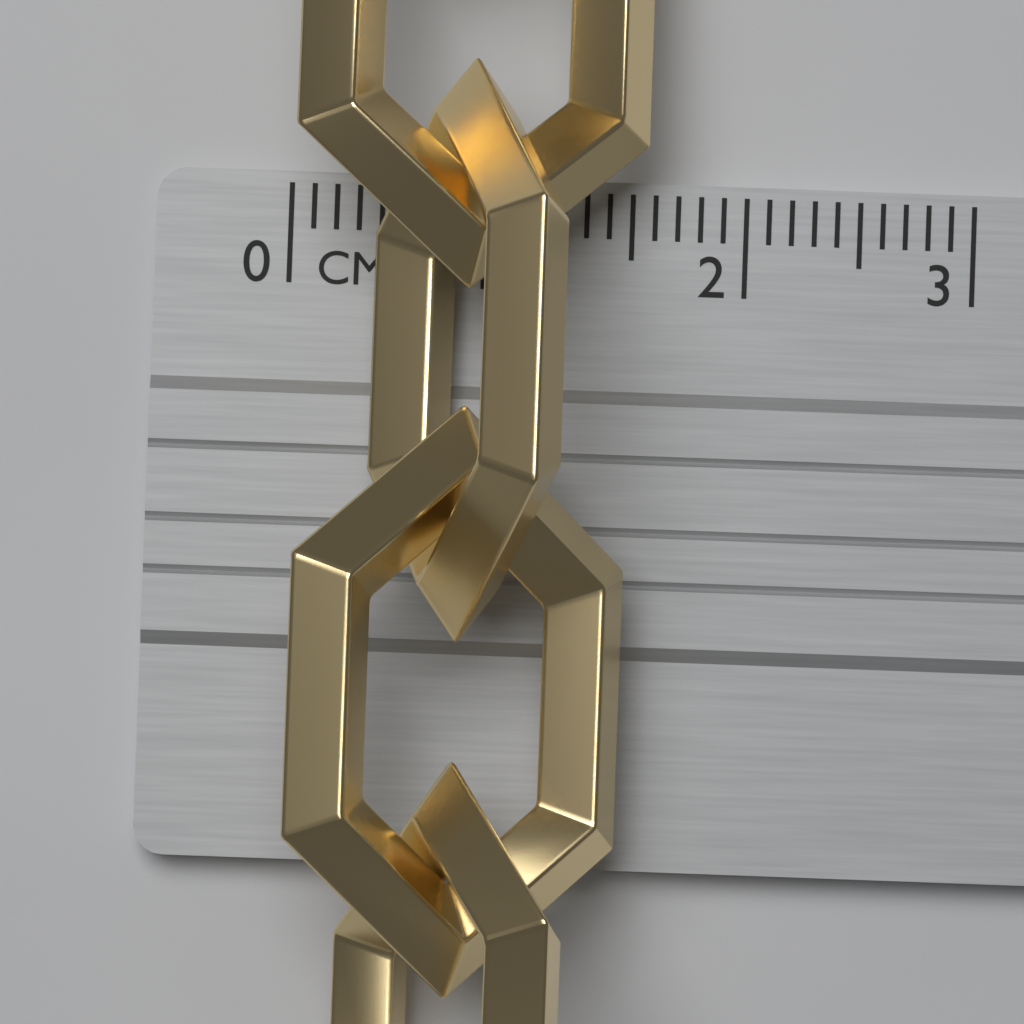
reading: 1.6 cm
